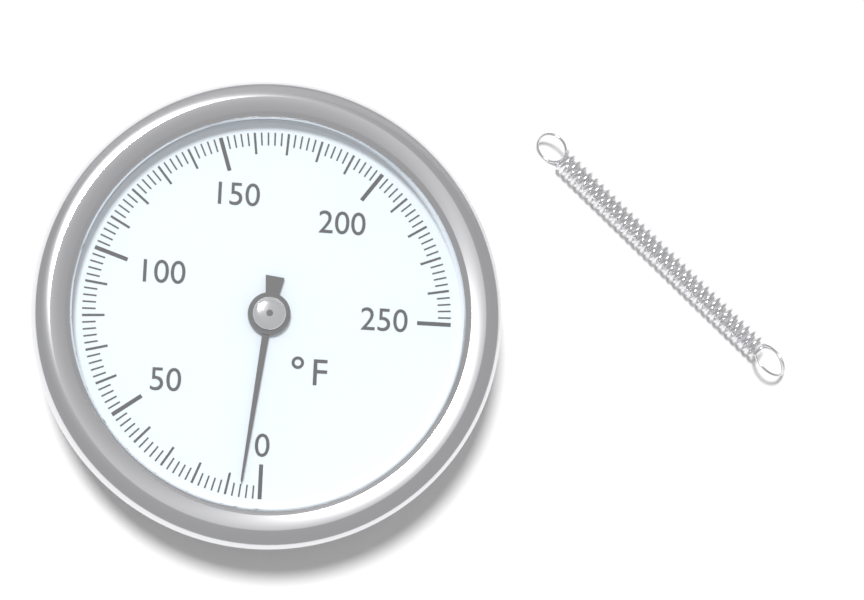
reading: 6 °F
